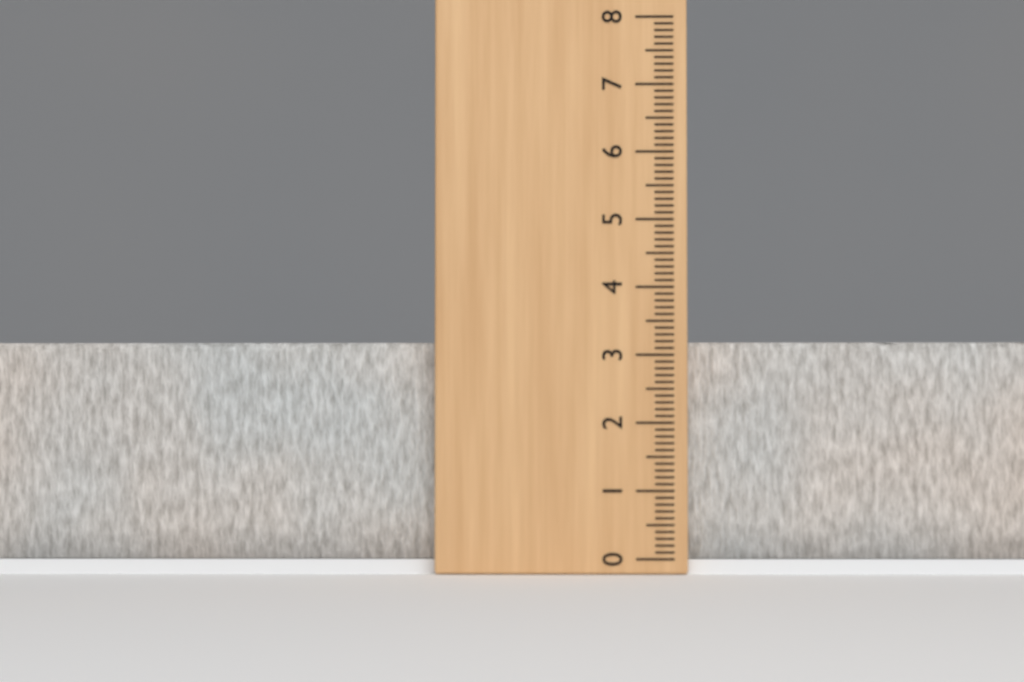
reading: 3.2 (no unit)
